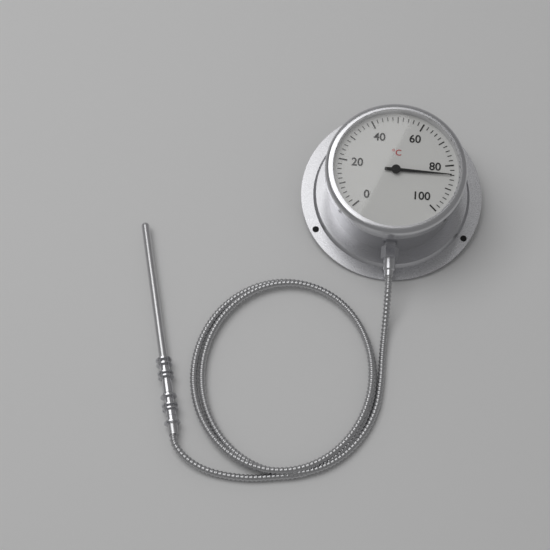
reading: 84 °C
